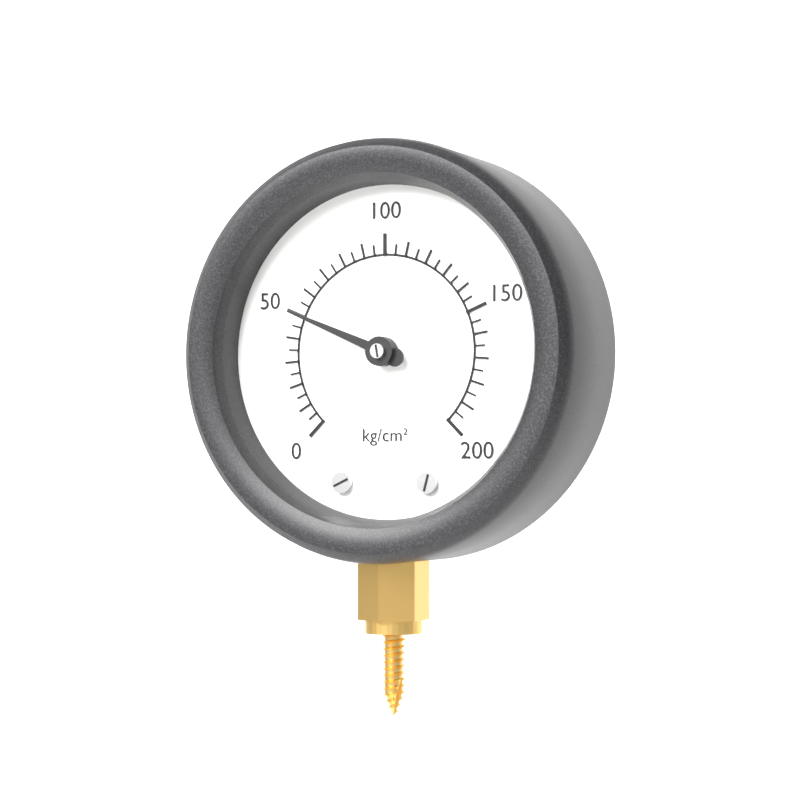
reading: 50 kg/cm²
